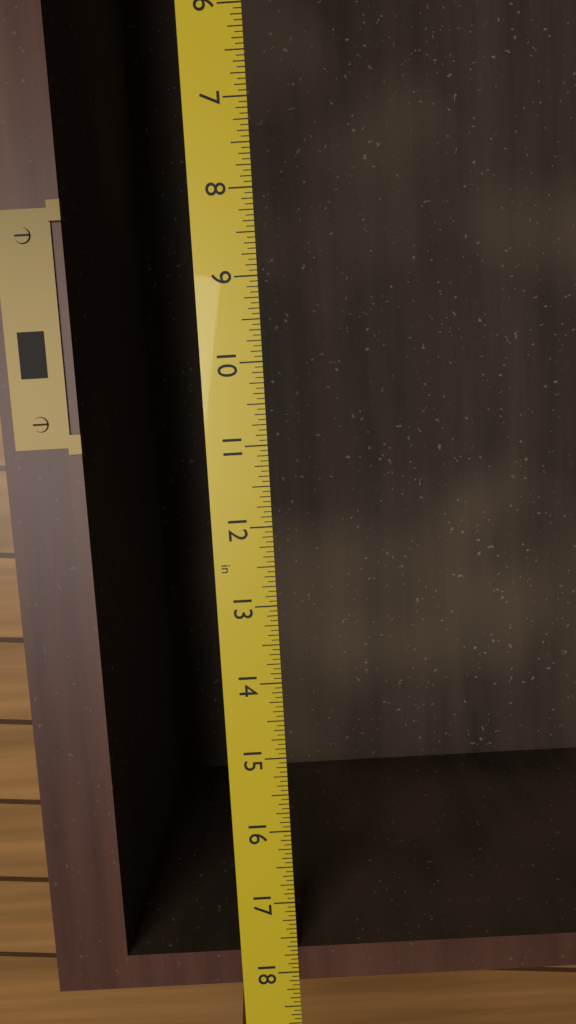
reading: 18.1250 in
